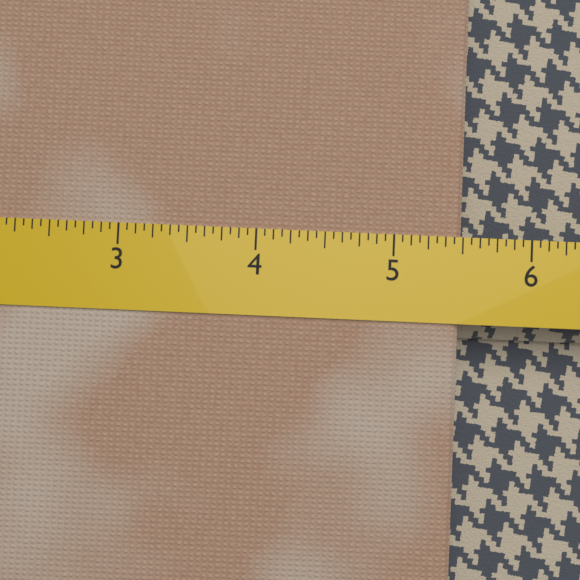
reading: 5.5000 (no unit)
